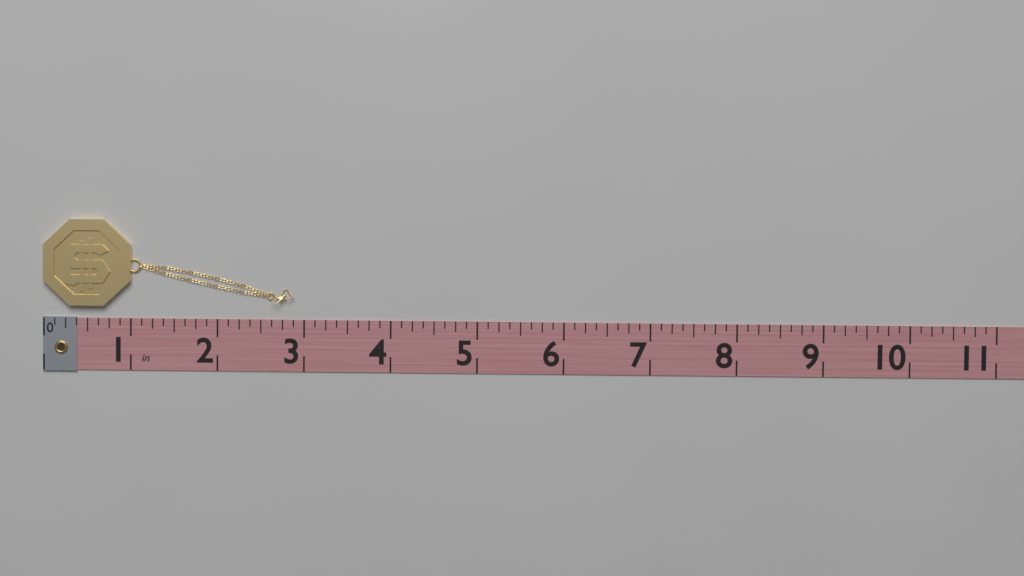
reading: 2.875 in
